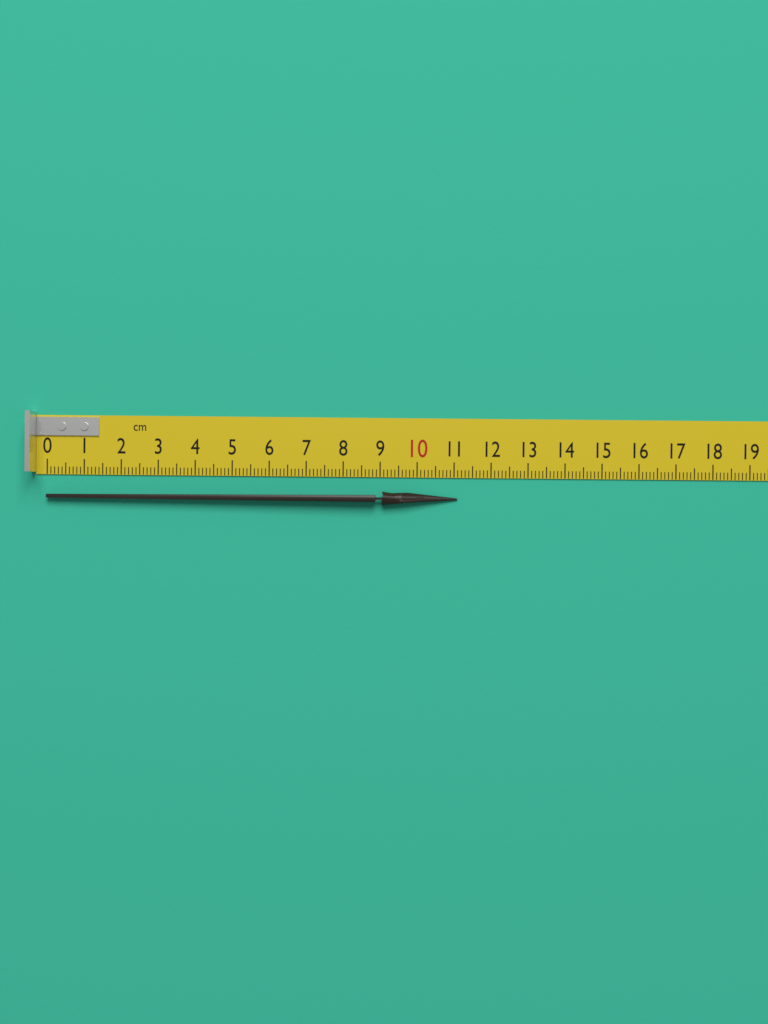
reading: 11.1 cm
